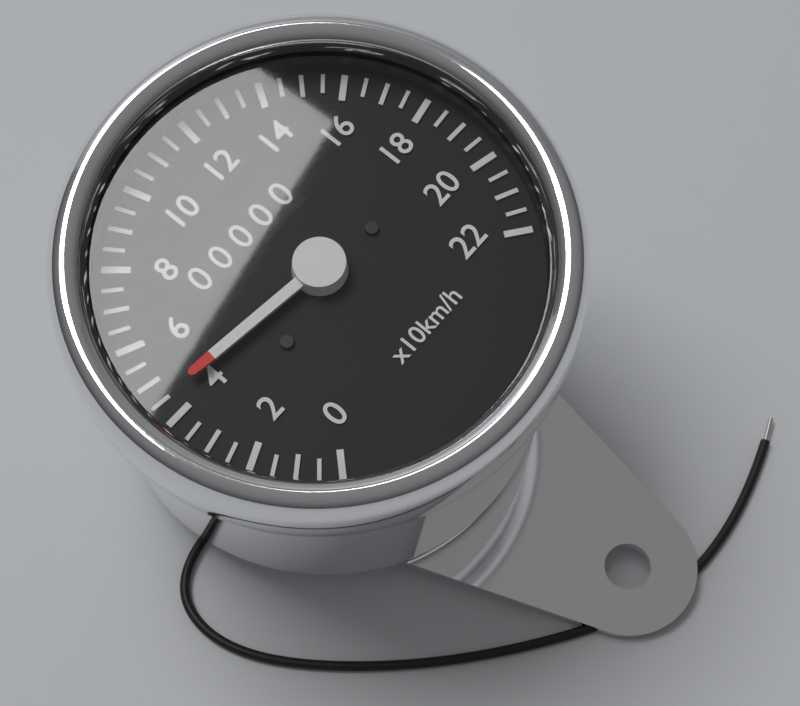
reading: 45 km/h
